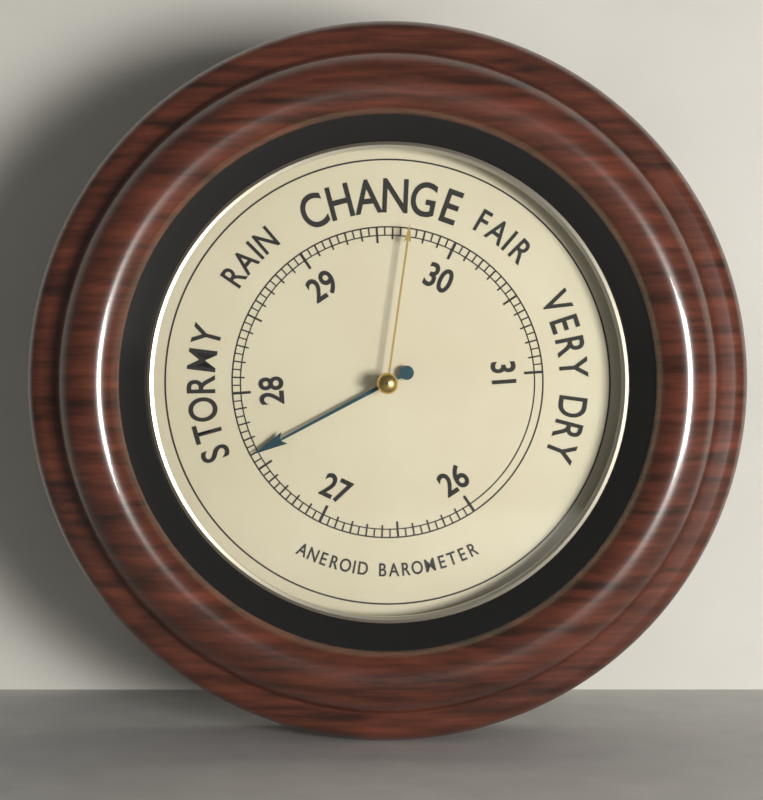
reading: 27.60 (no unit)
